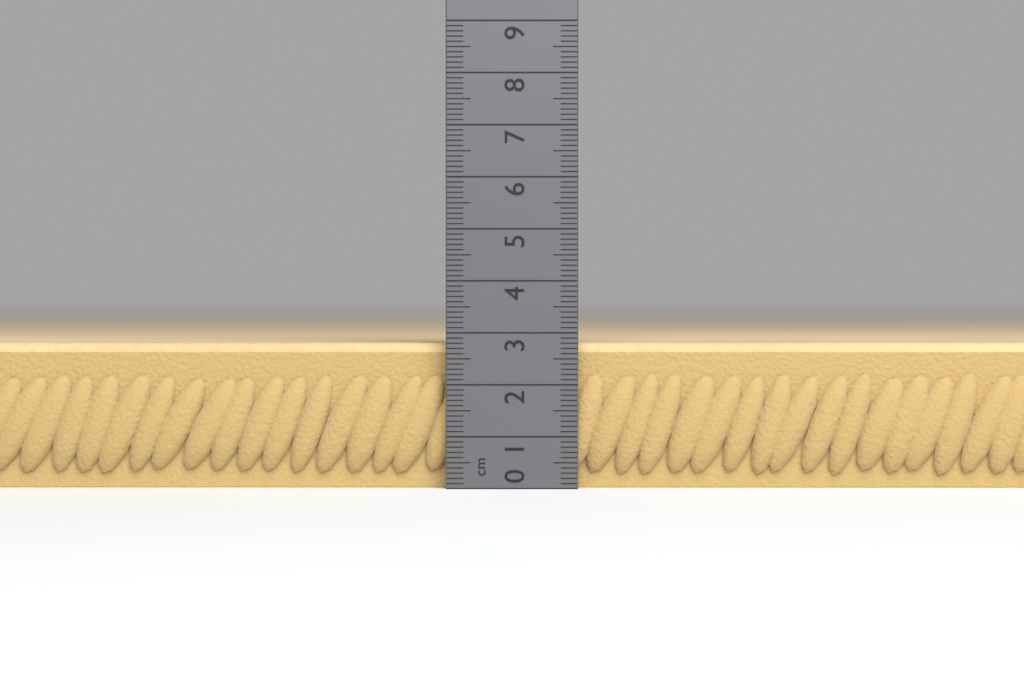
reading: 2.8 cm
